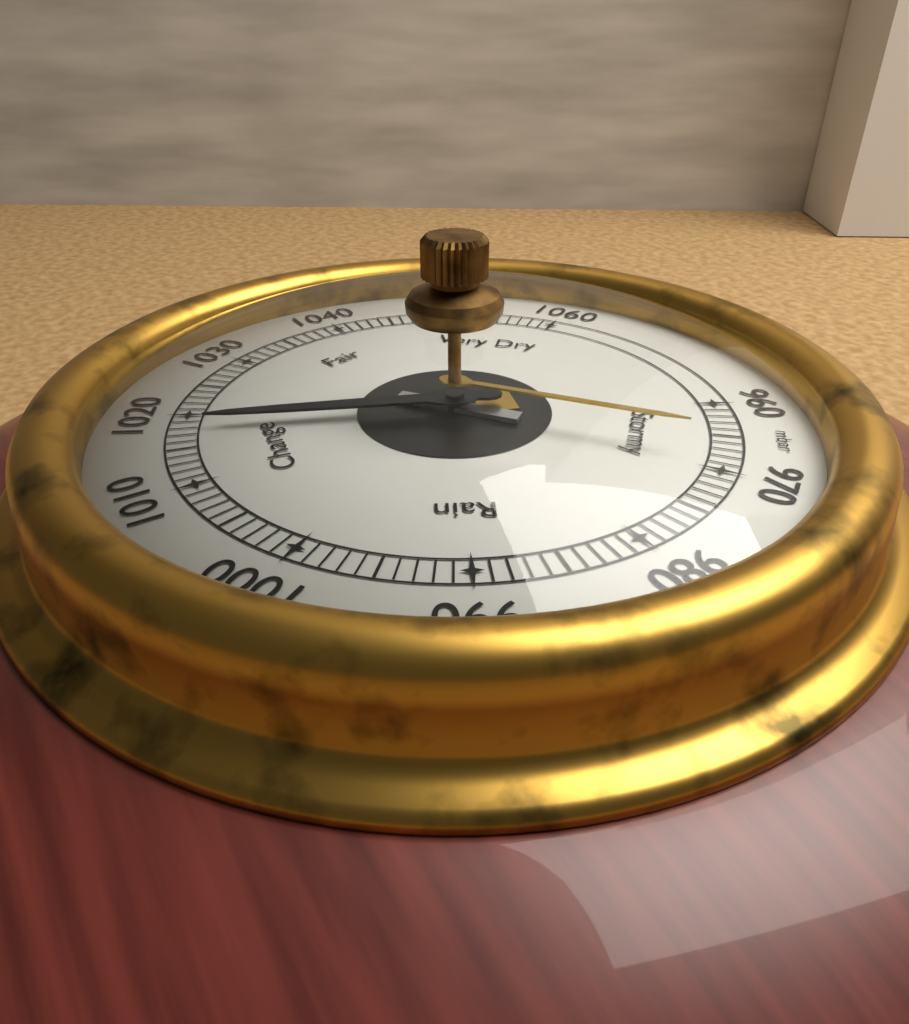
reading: 1018 mbar
